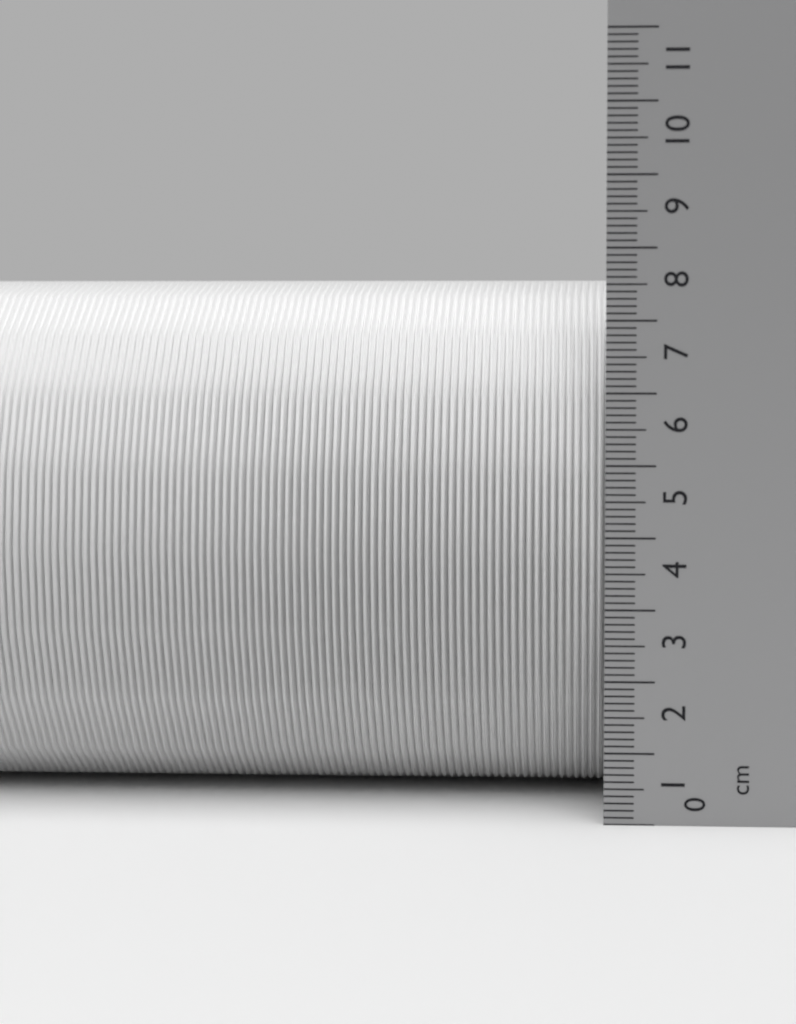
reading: 7.6 cm
